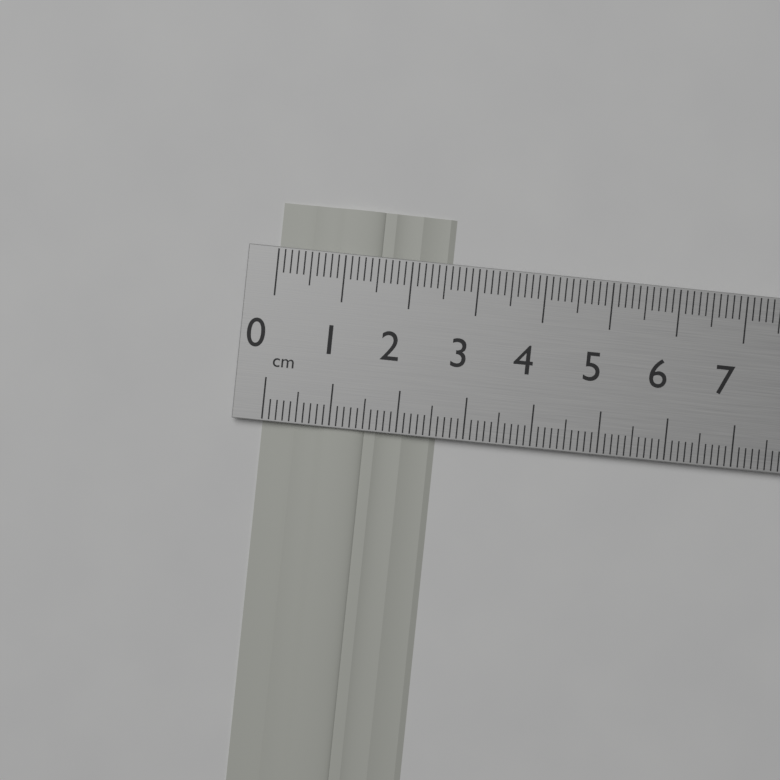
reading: 2.6 cm
